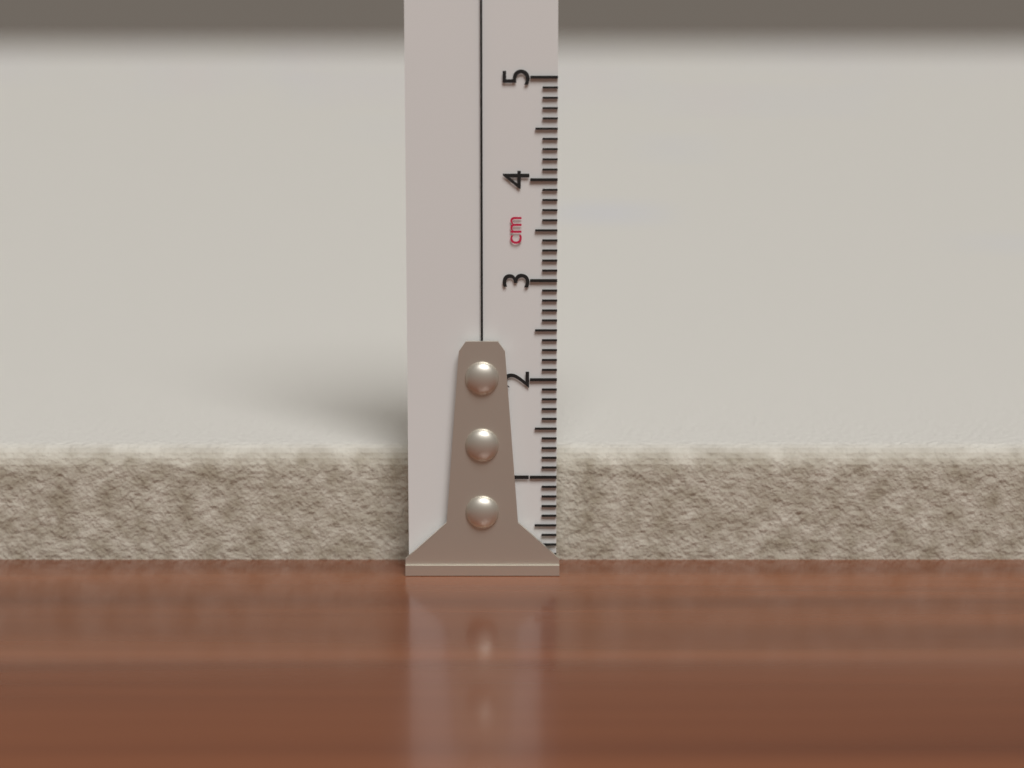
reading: 1.2 cm
